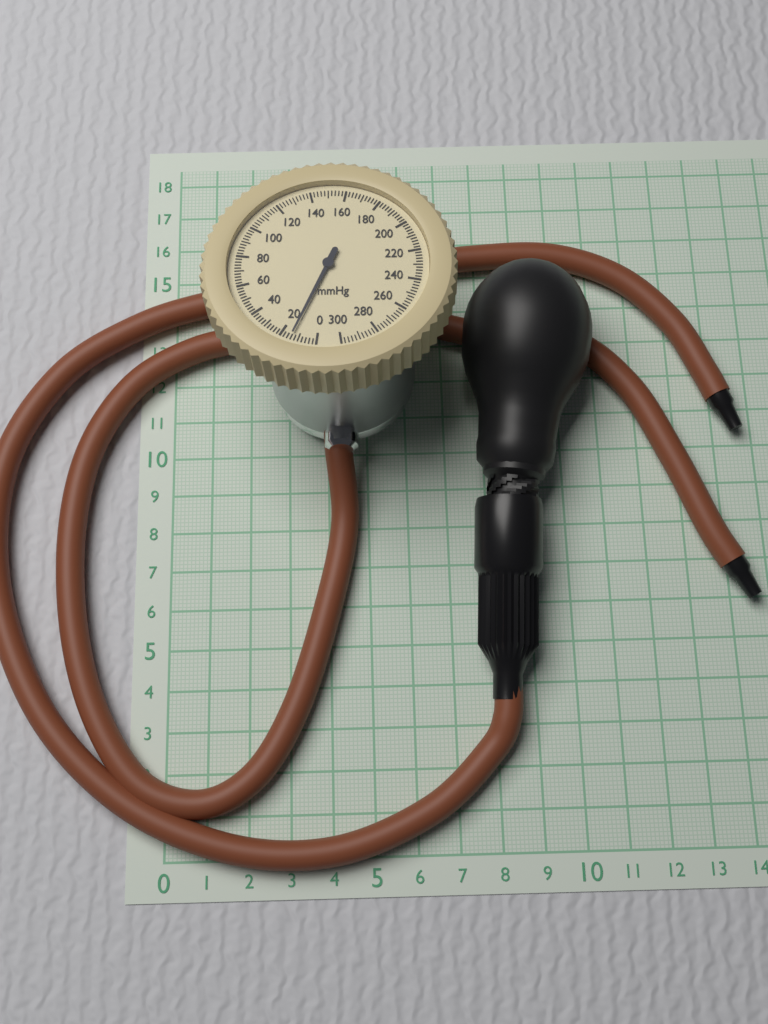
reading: 14 mmHg
